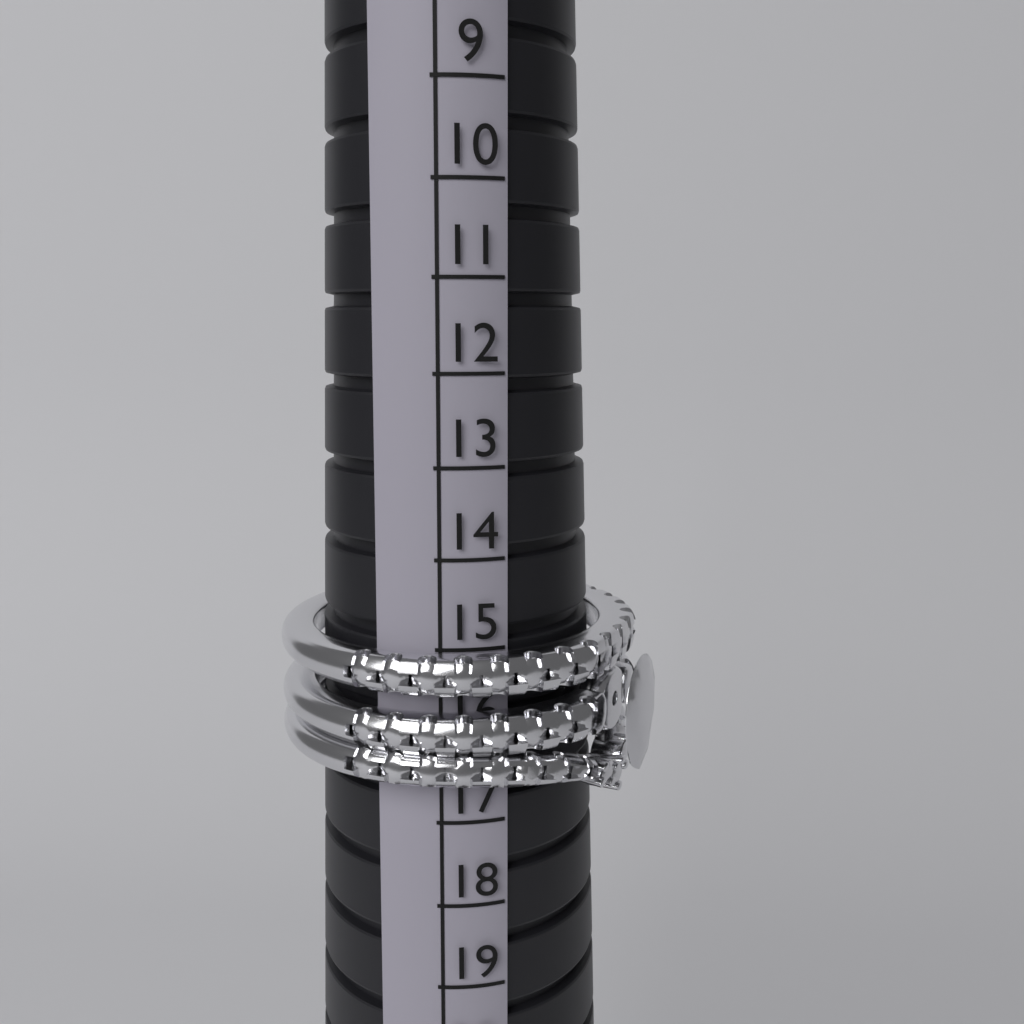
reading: 17 (no unit)
